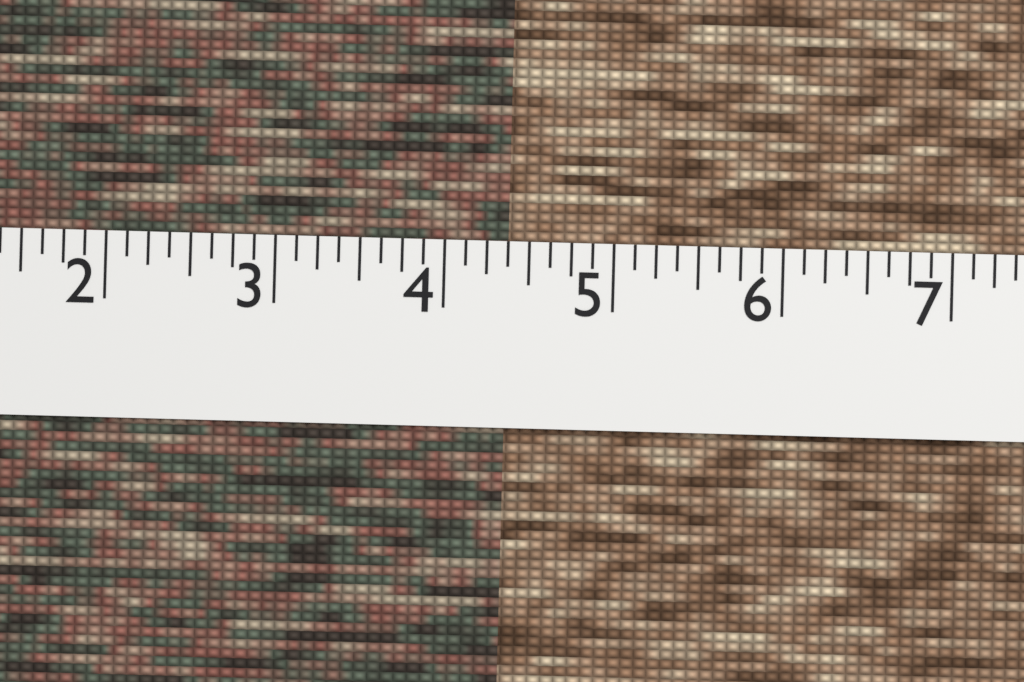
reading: 4.375 (no unit)
